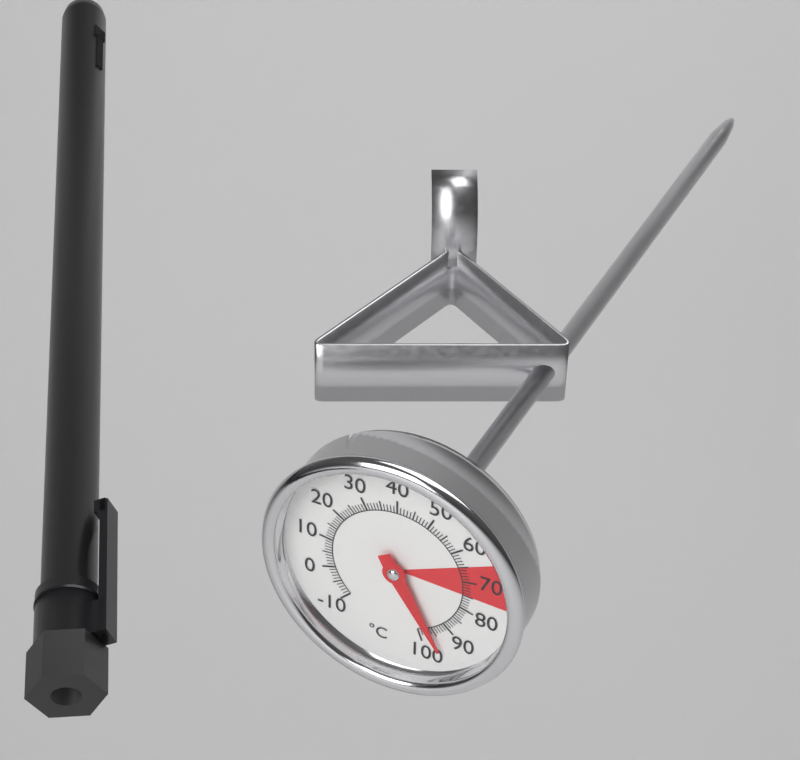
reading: 96 °C
